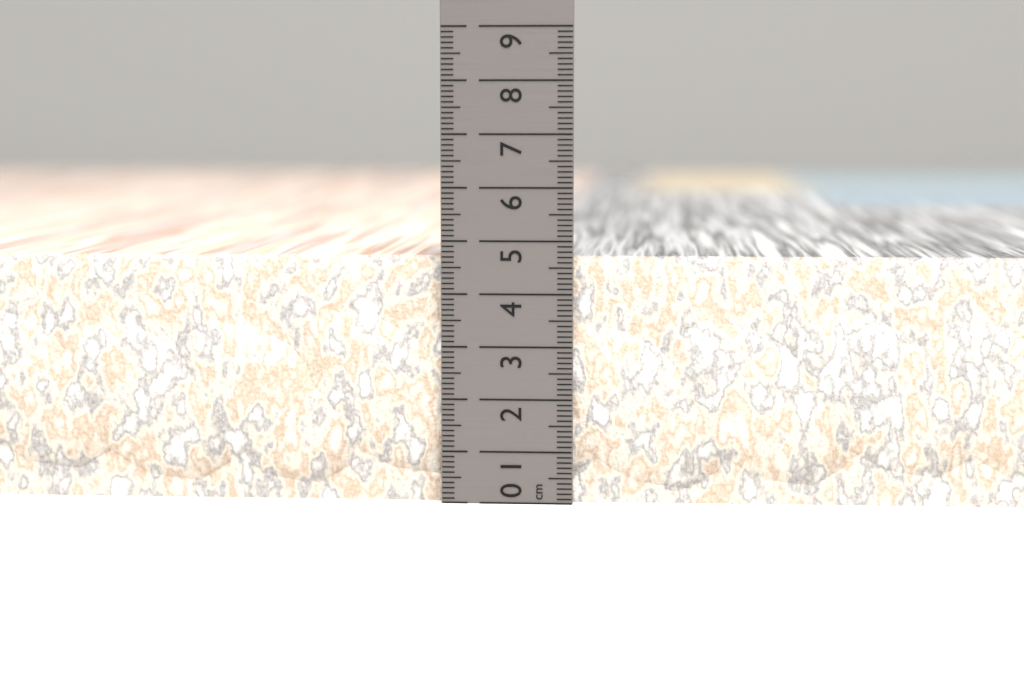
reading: 4.7 cm
